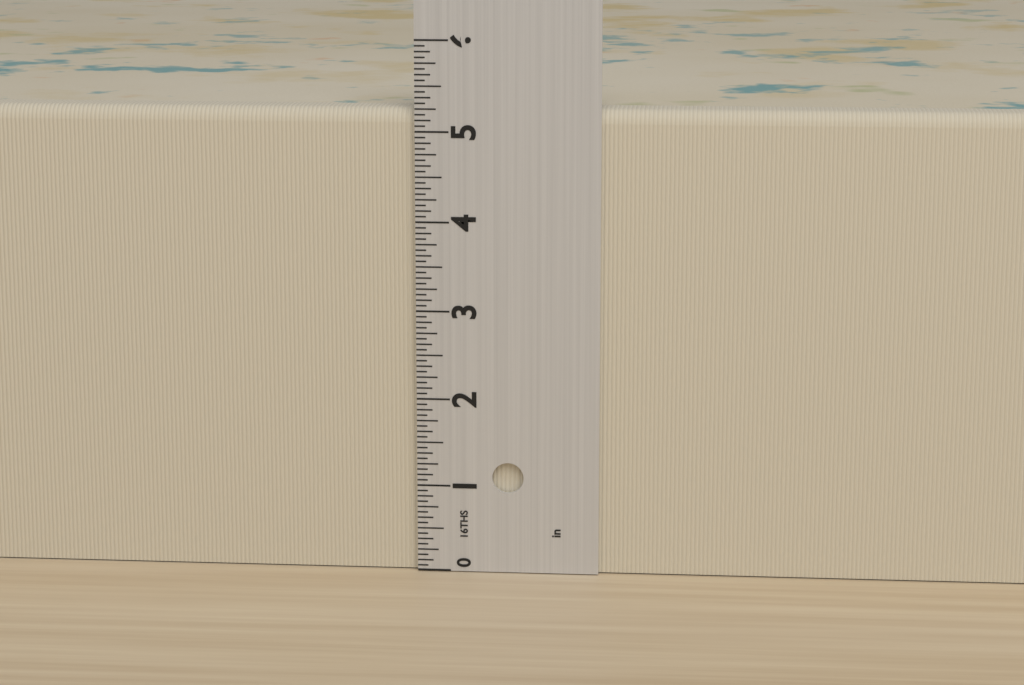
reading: 5.2500 in
